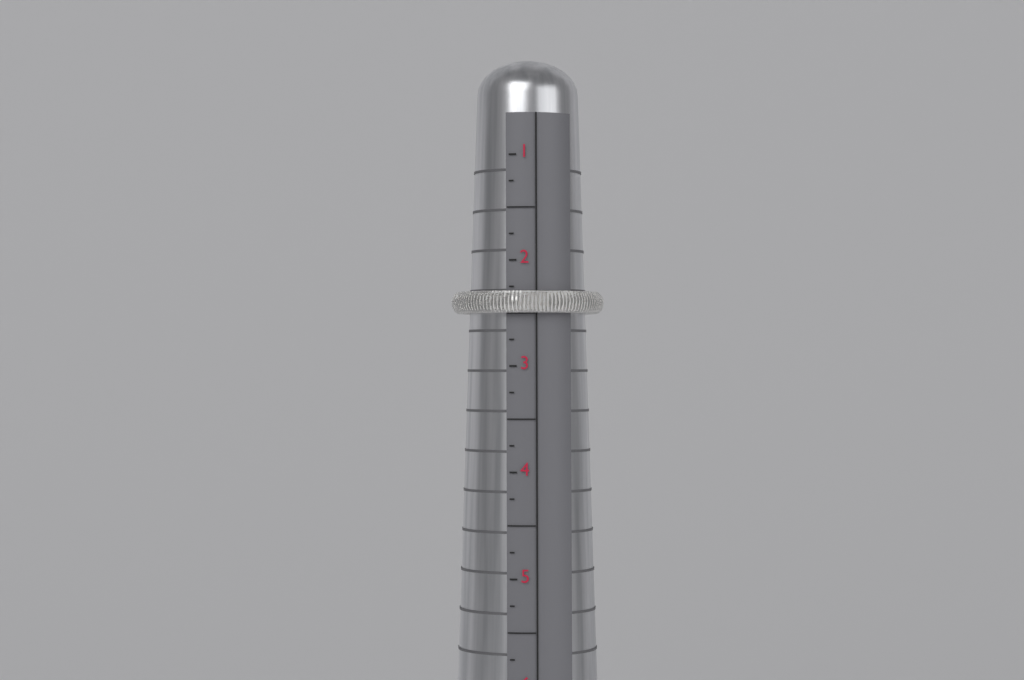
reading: 2.50 (no unit)
